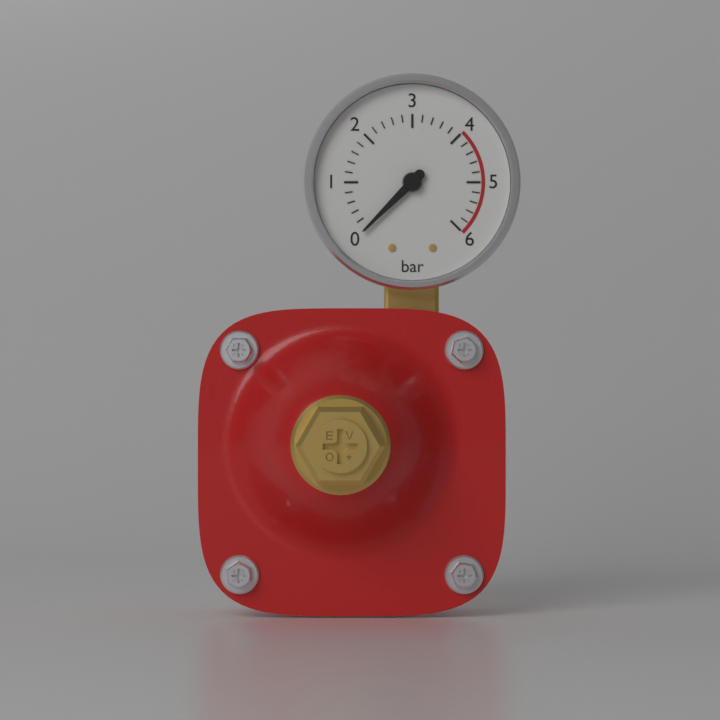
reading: 0.0 bar
